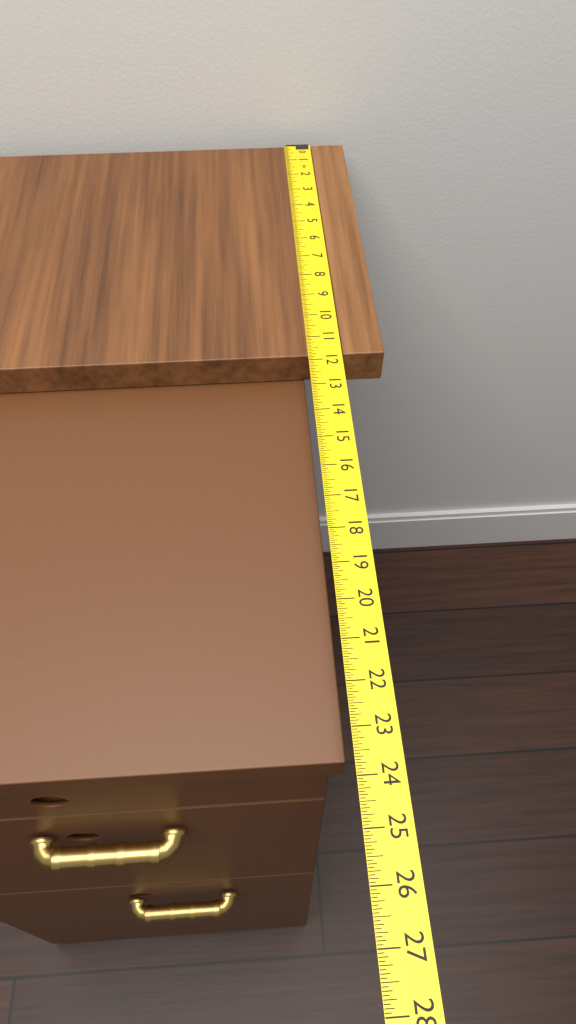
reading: 11.8125 in
